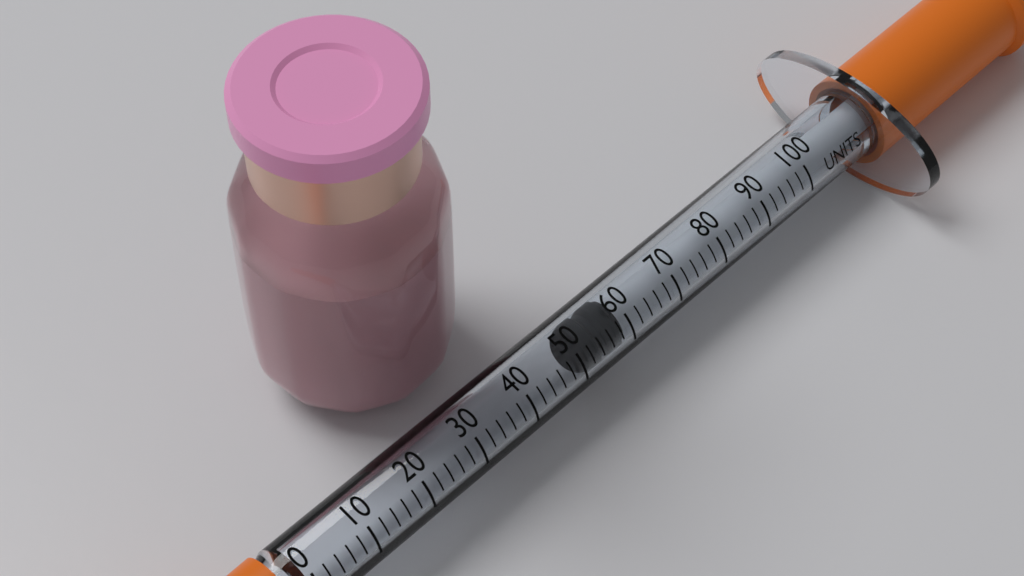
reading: 52 units
